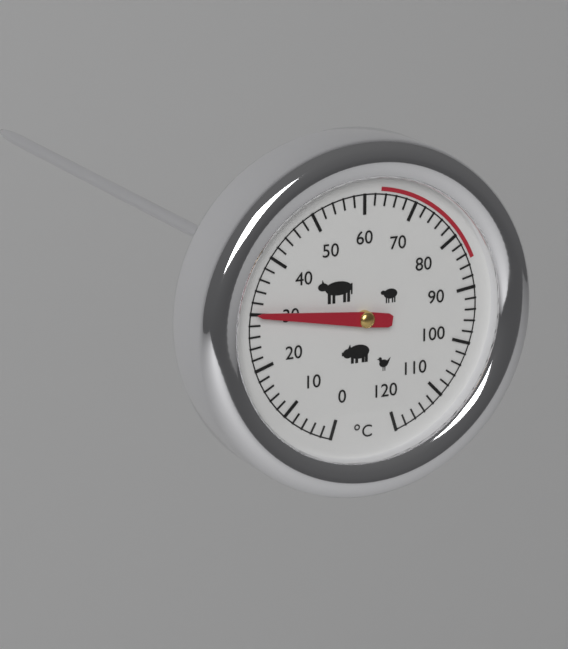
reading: 30 °C
